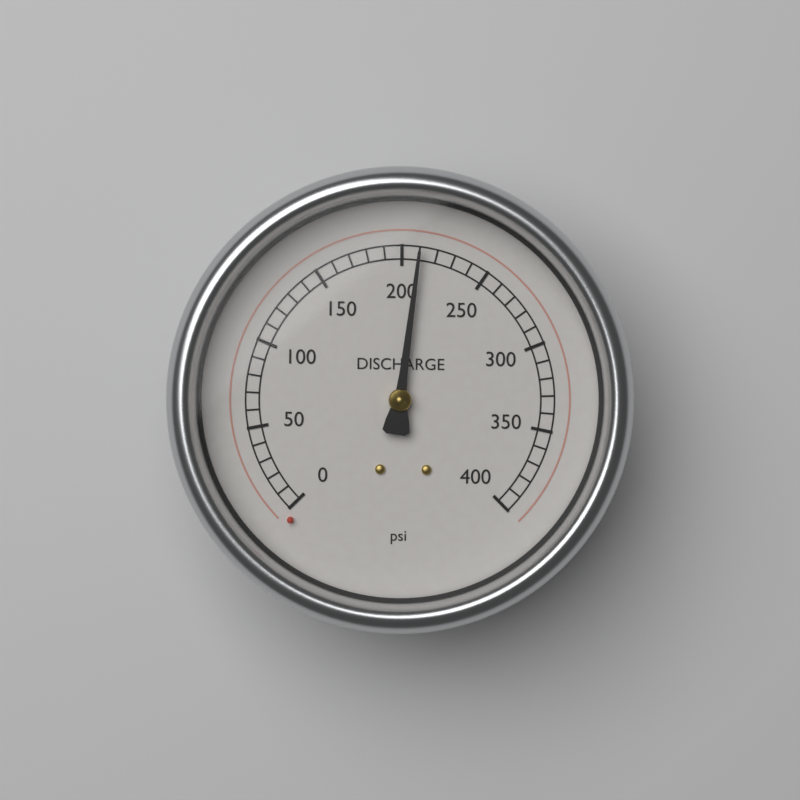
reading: 210 psi
